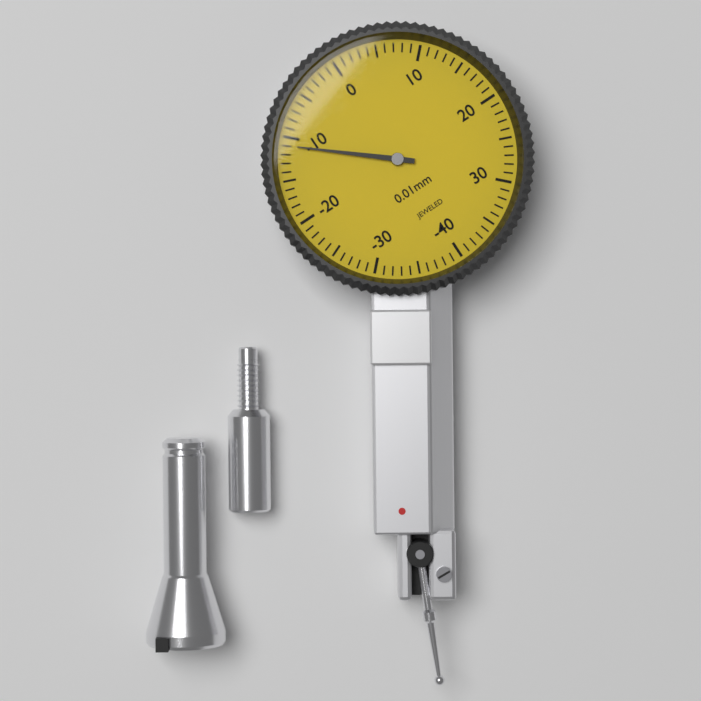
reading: -11 0.01mm
